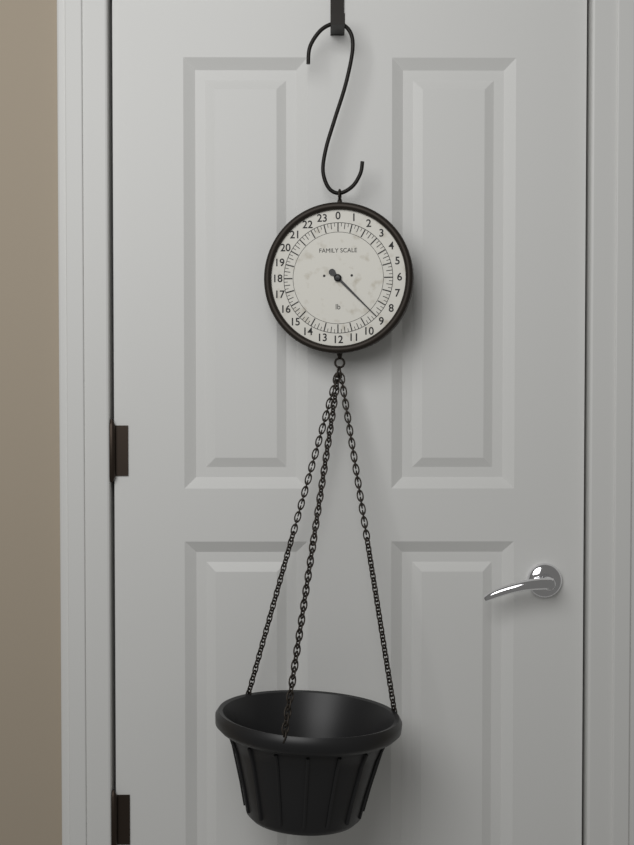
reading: 9.00 lb
